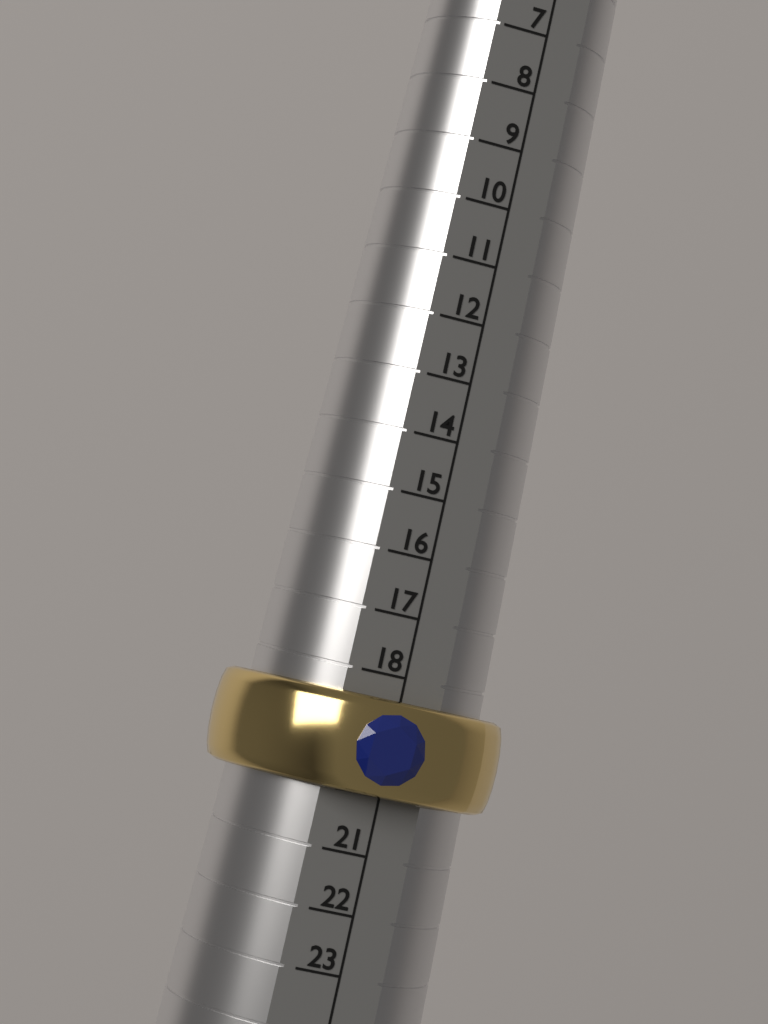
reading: 20 (no unit)
